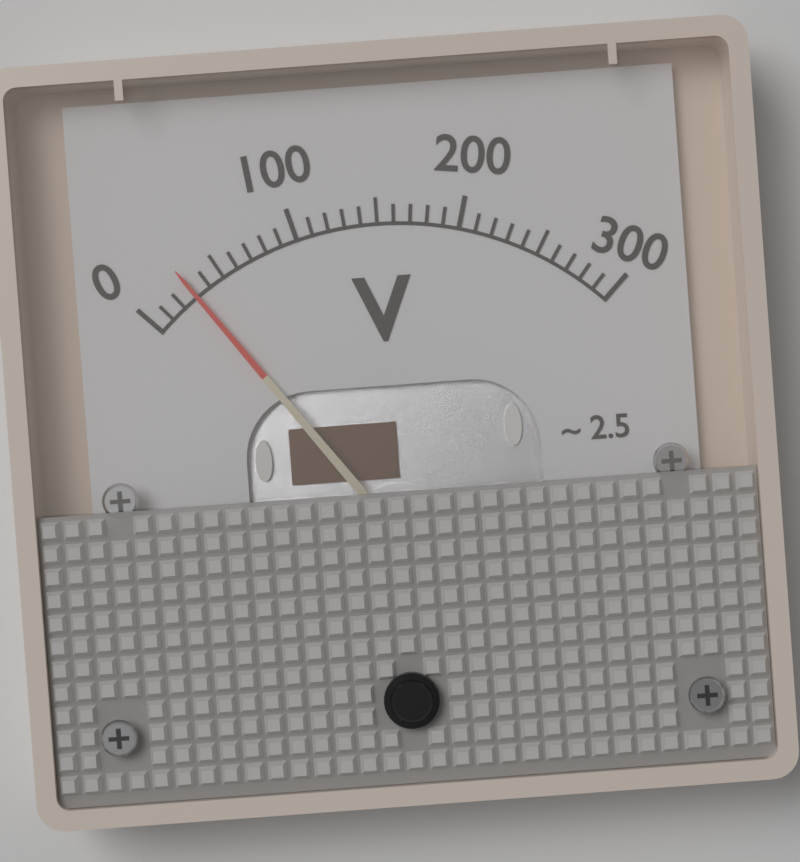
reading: 30 V
